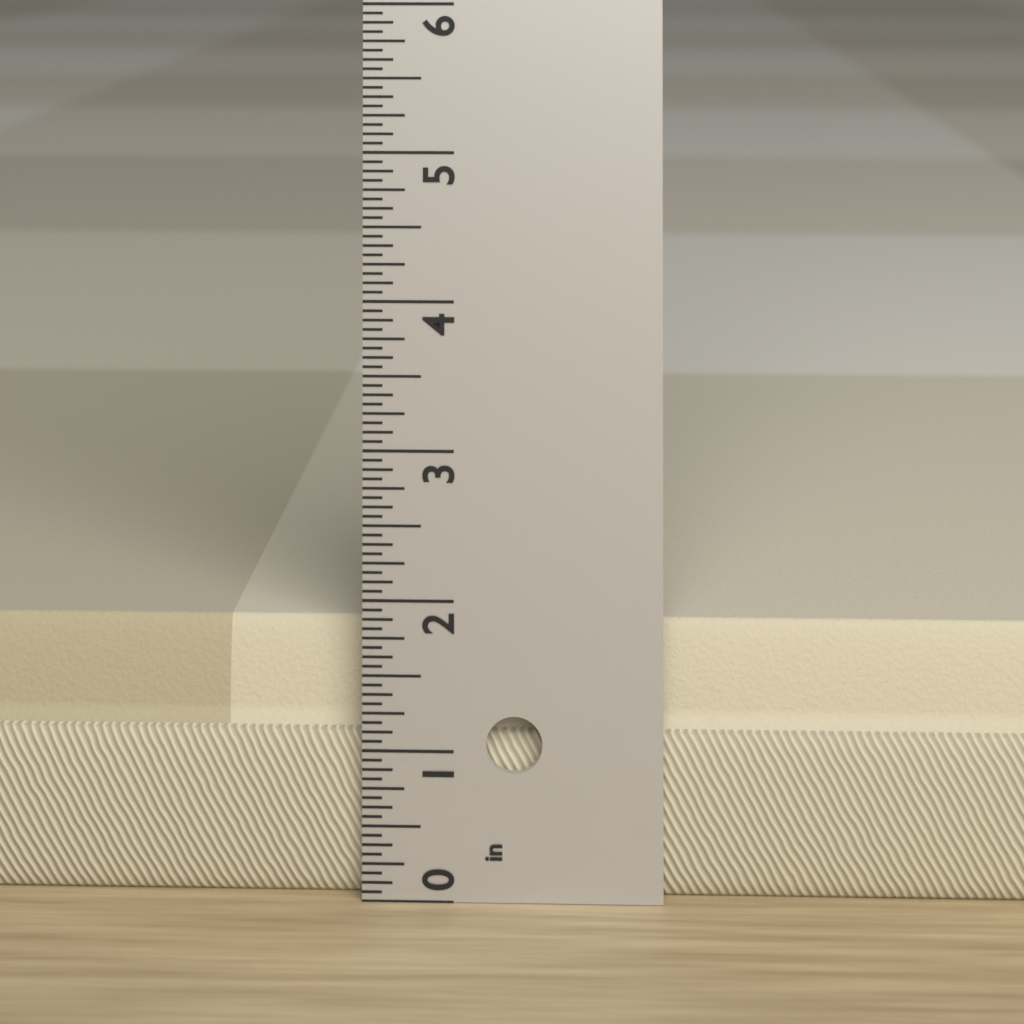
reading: 1.8125 in
